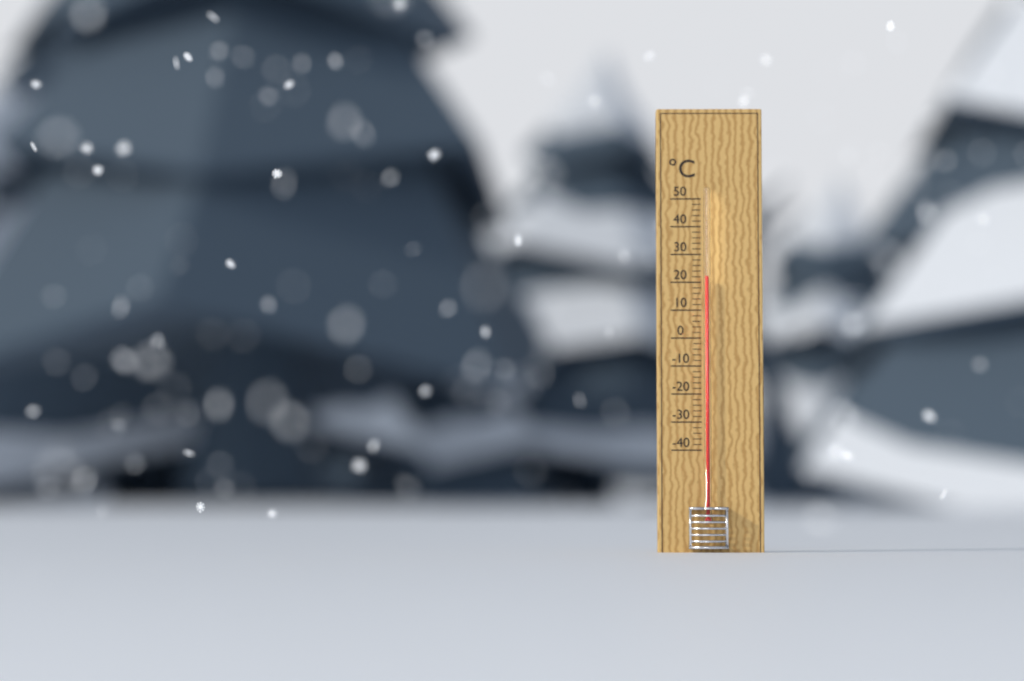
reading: 22 °C
